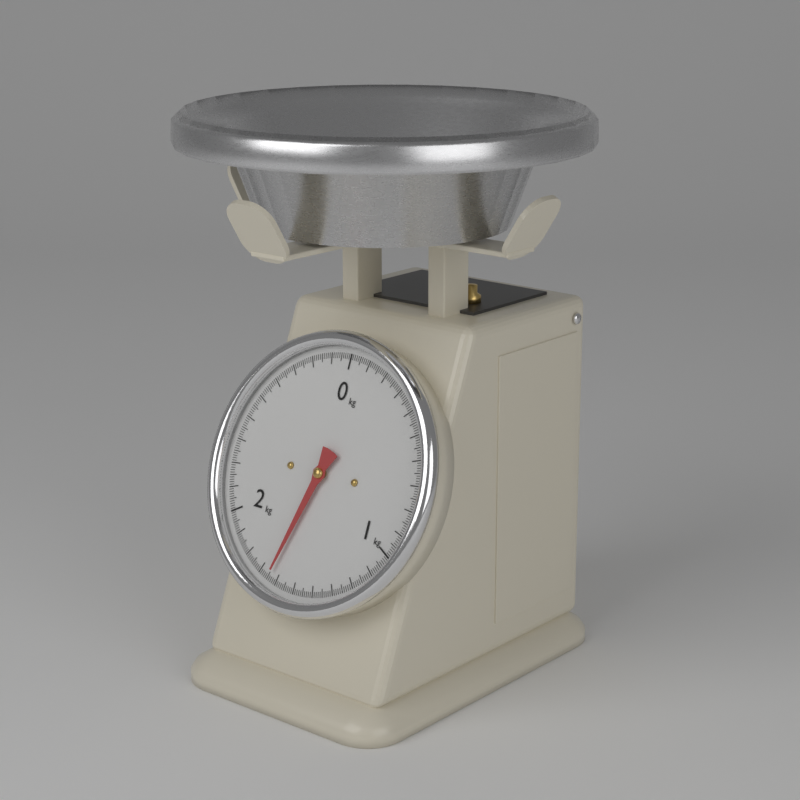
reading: 1.64 kg
